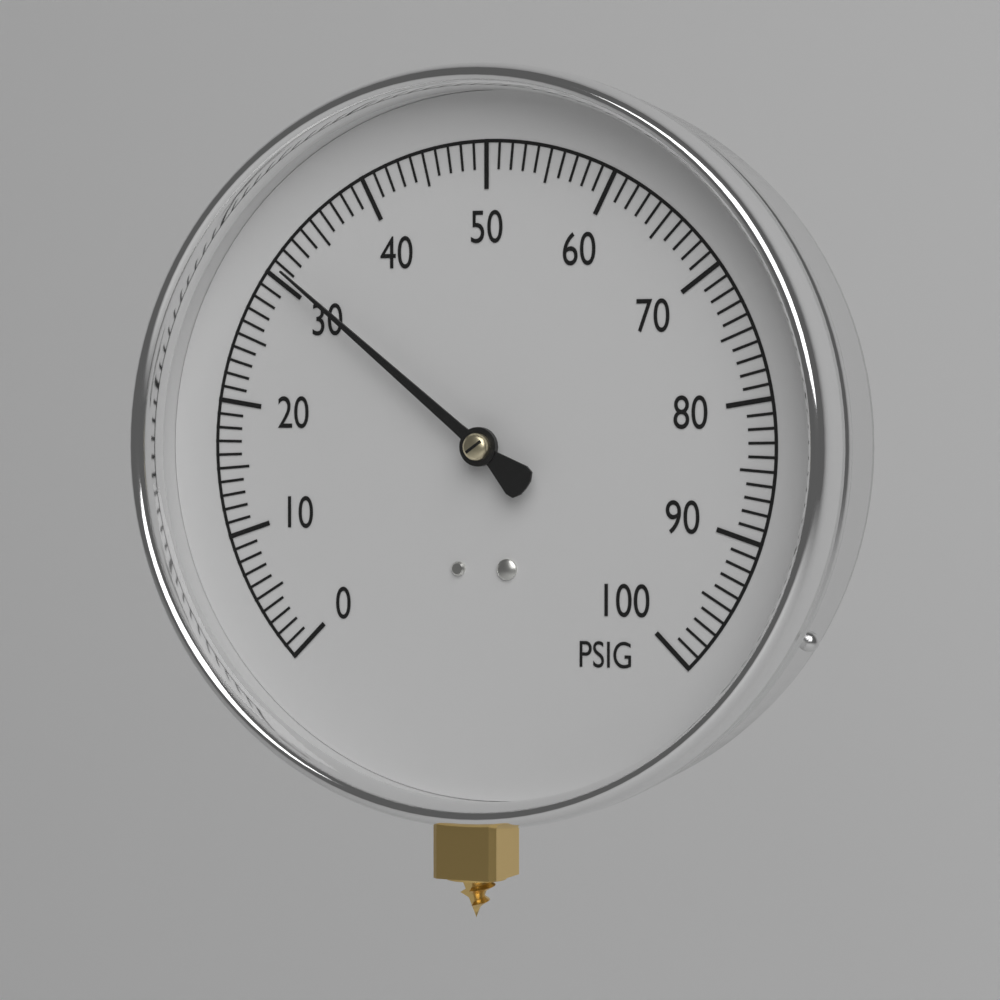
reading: 31 PSIG
